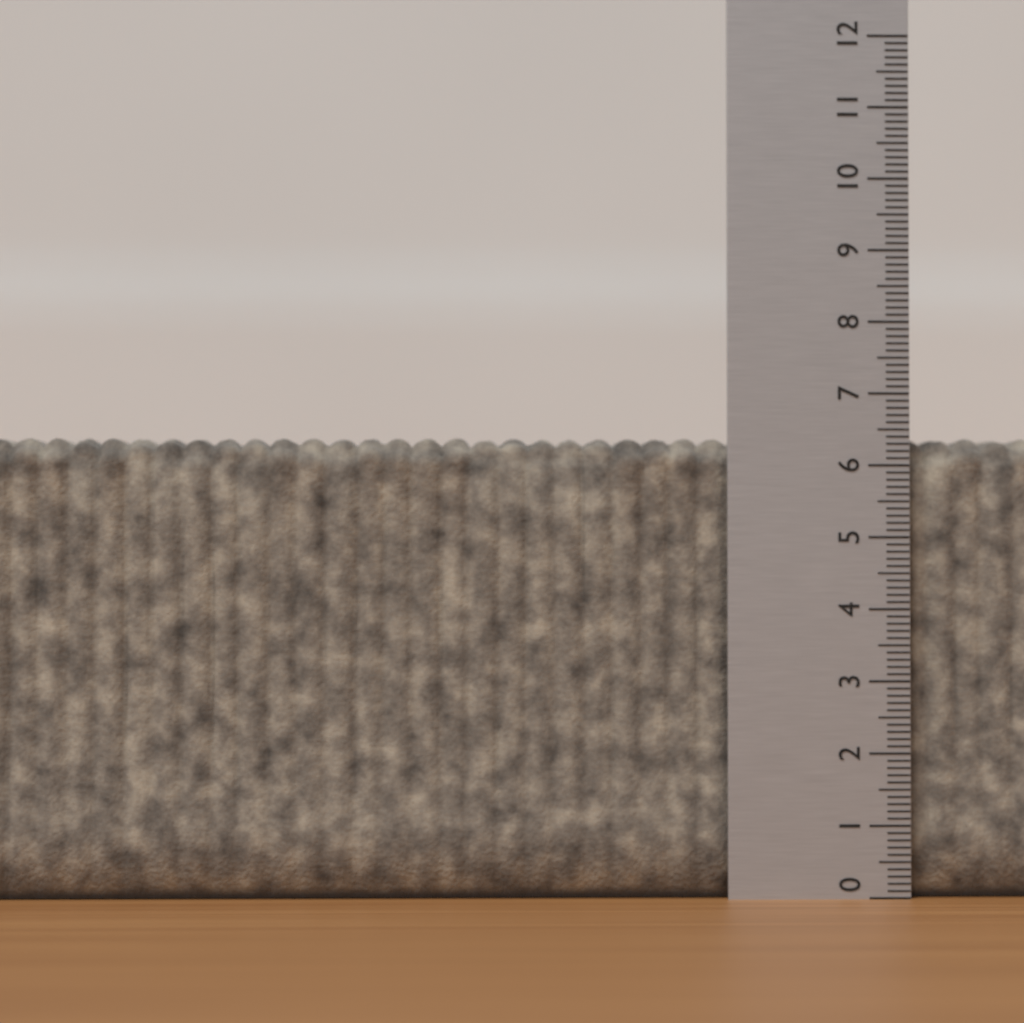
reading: 6.4 (no unit)
